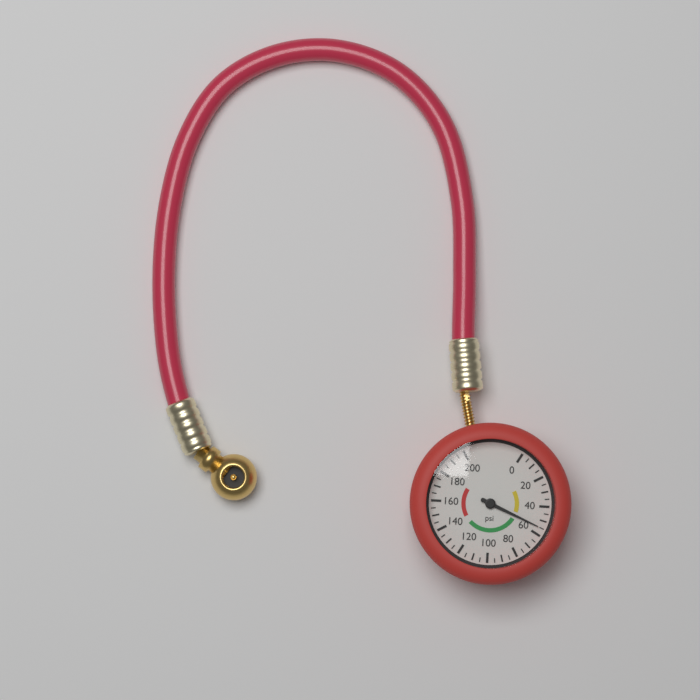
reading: 55 psi
